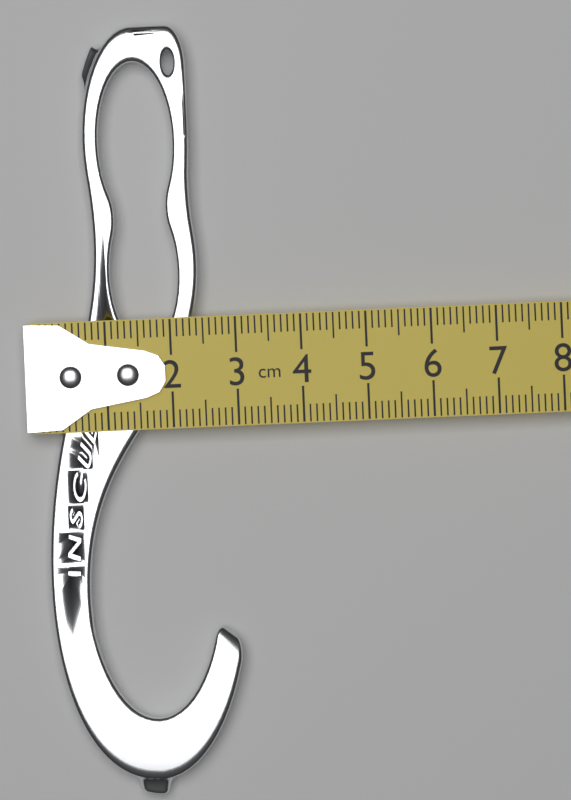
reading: 2.9 cm
